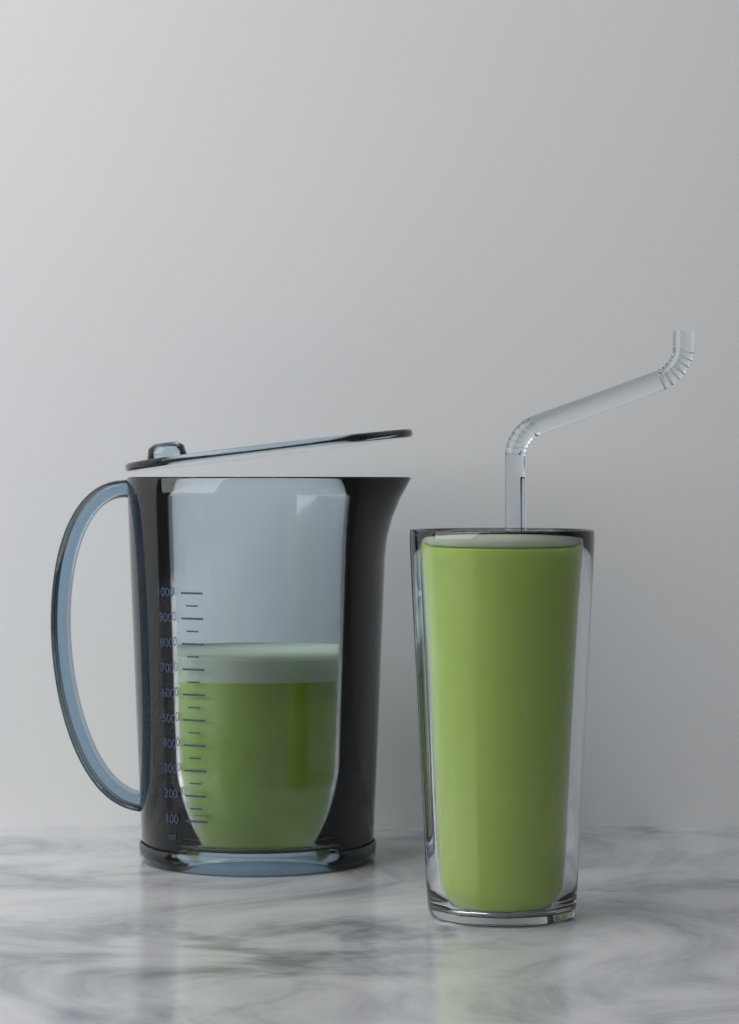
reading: 650 ml
